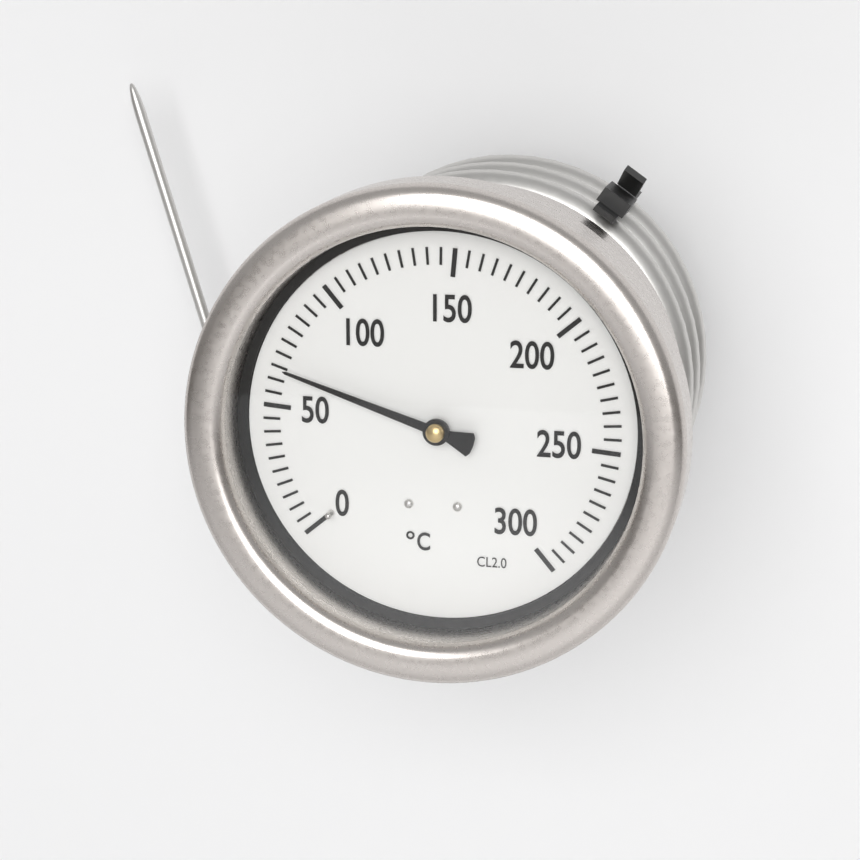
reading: 65 °C
